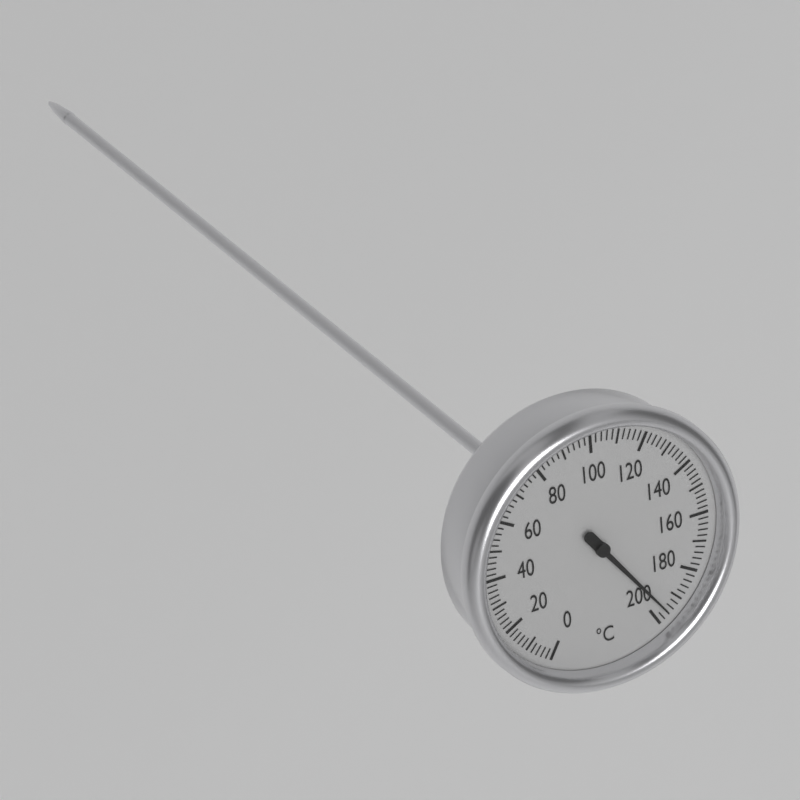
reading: 196 °C
